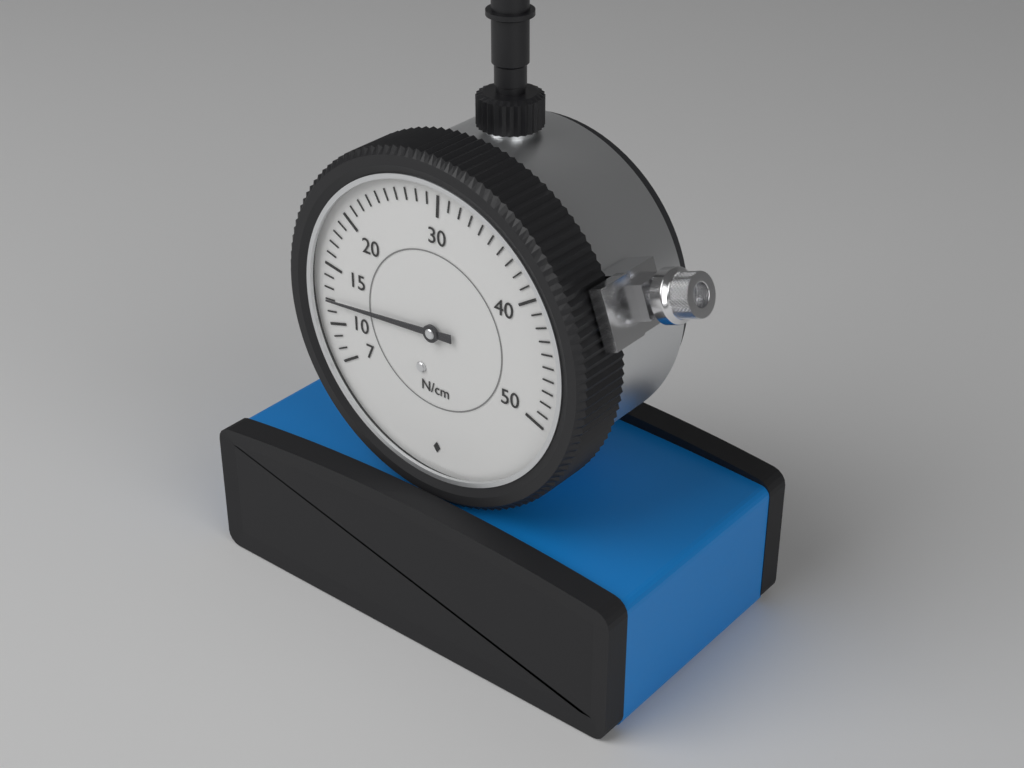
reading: 12 N/cm
